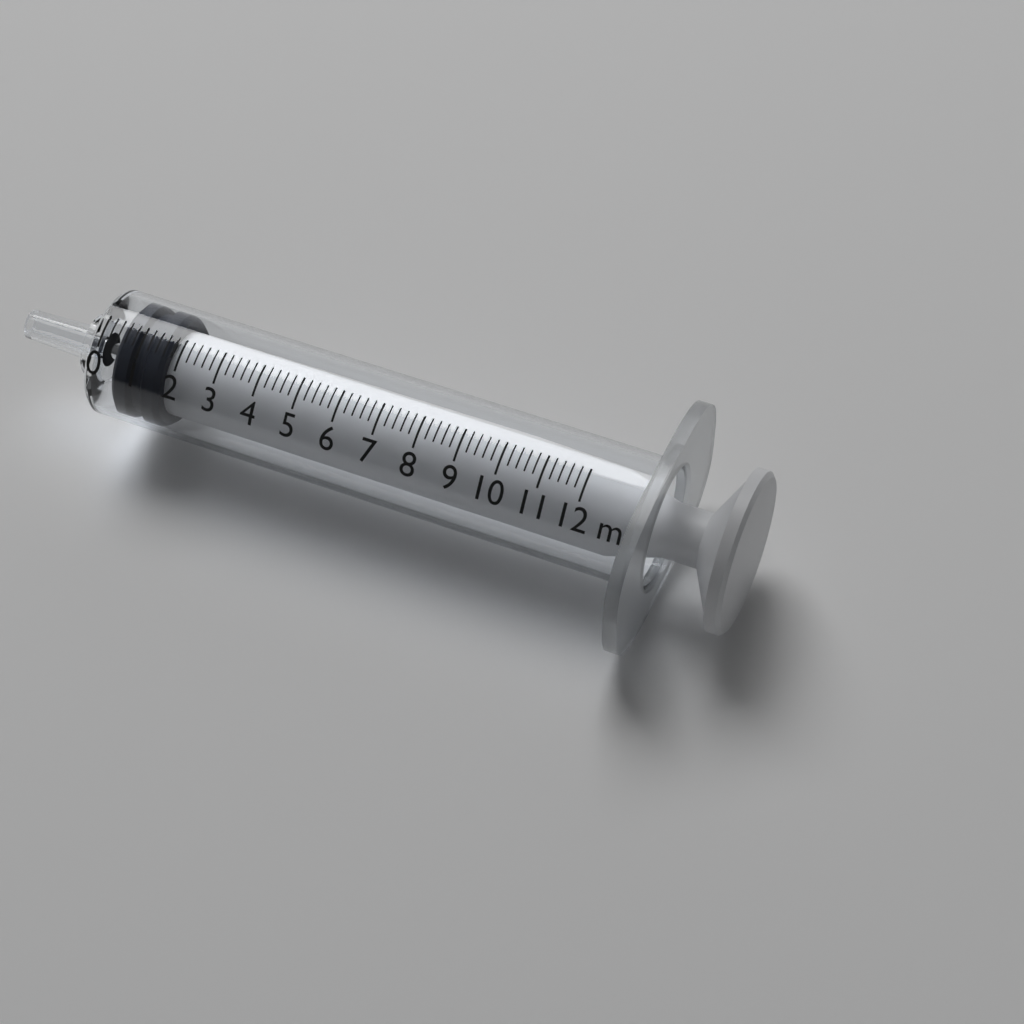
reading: 0.4 ml
